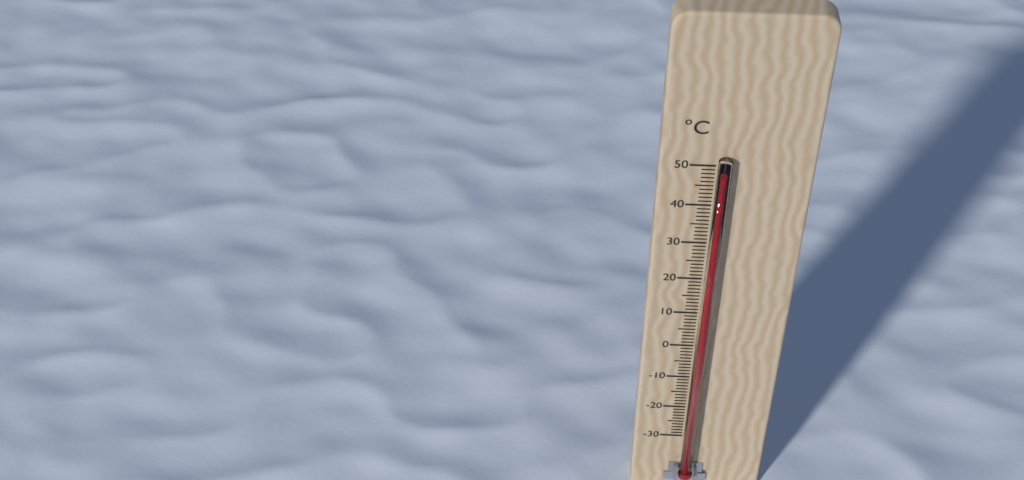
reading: 49 °C
